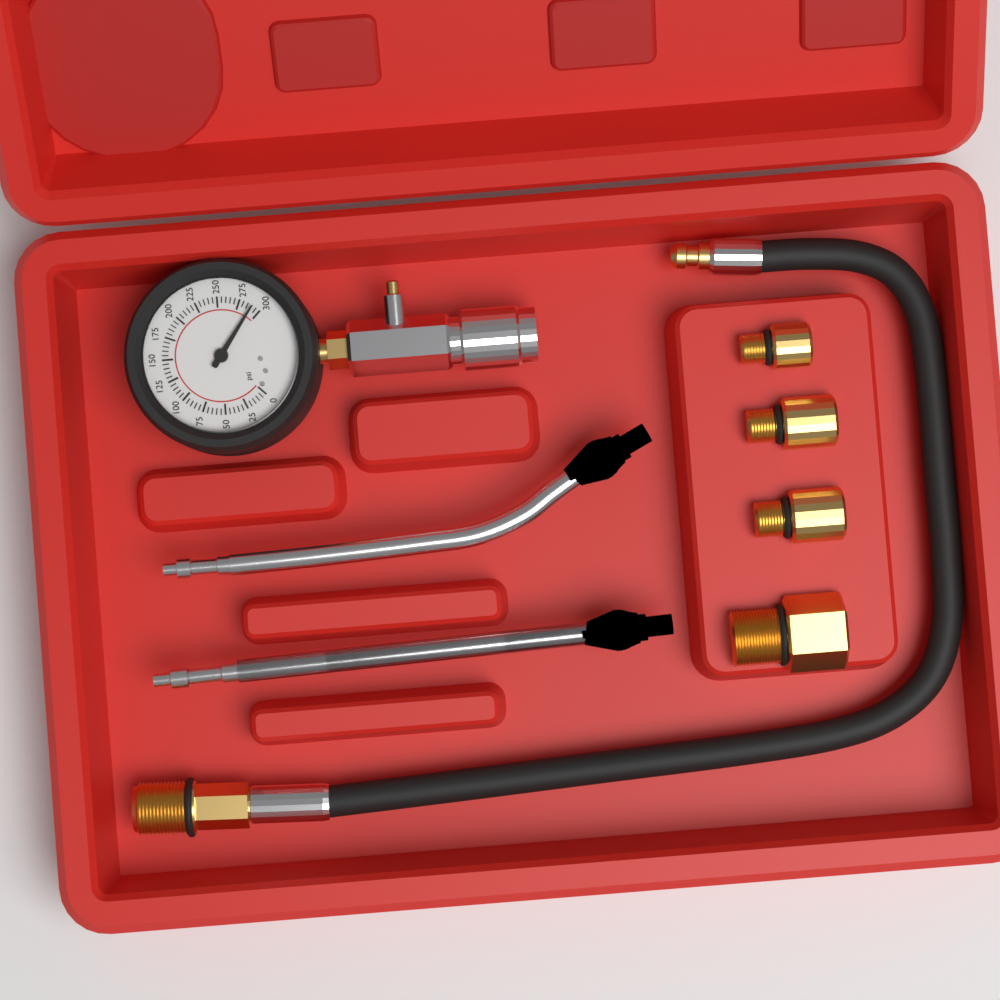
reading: 290 psi
